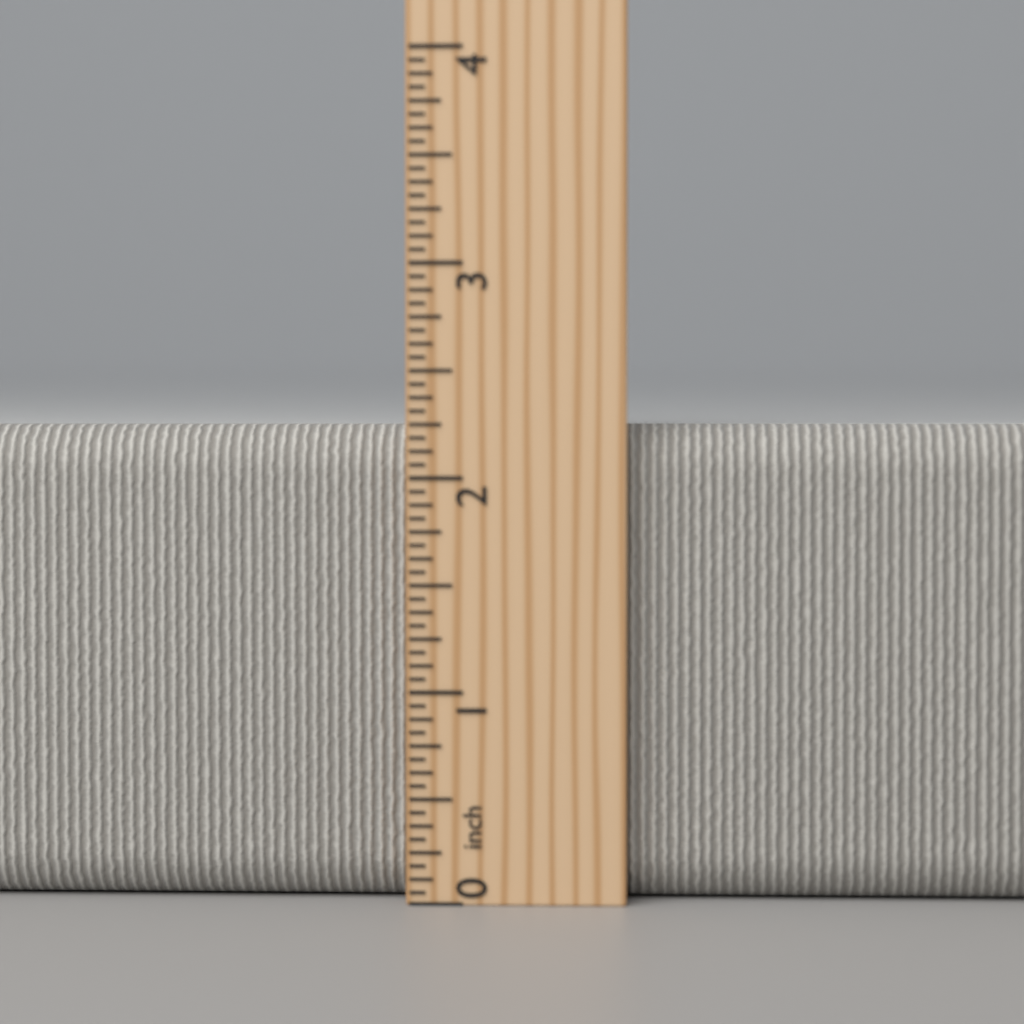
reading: 2.2500 inch
